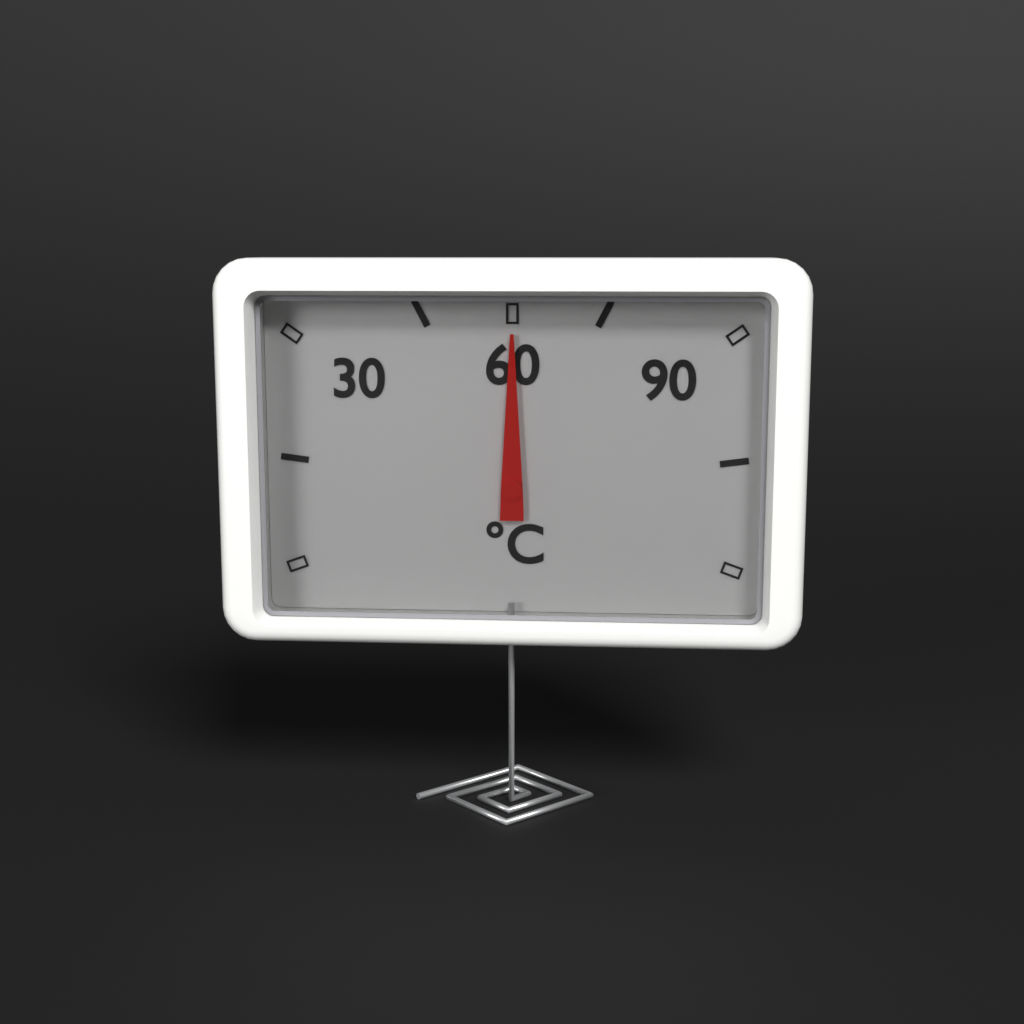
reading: 60 °C
